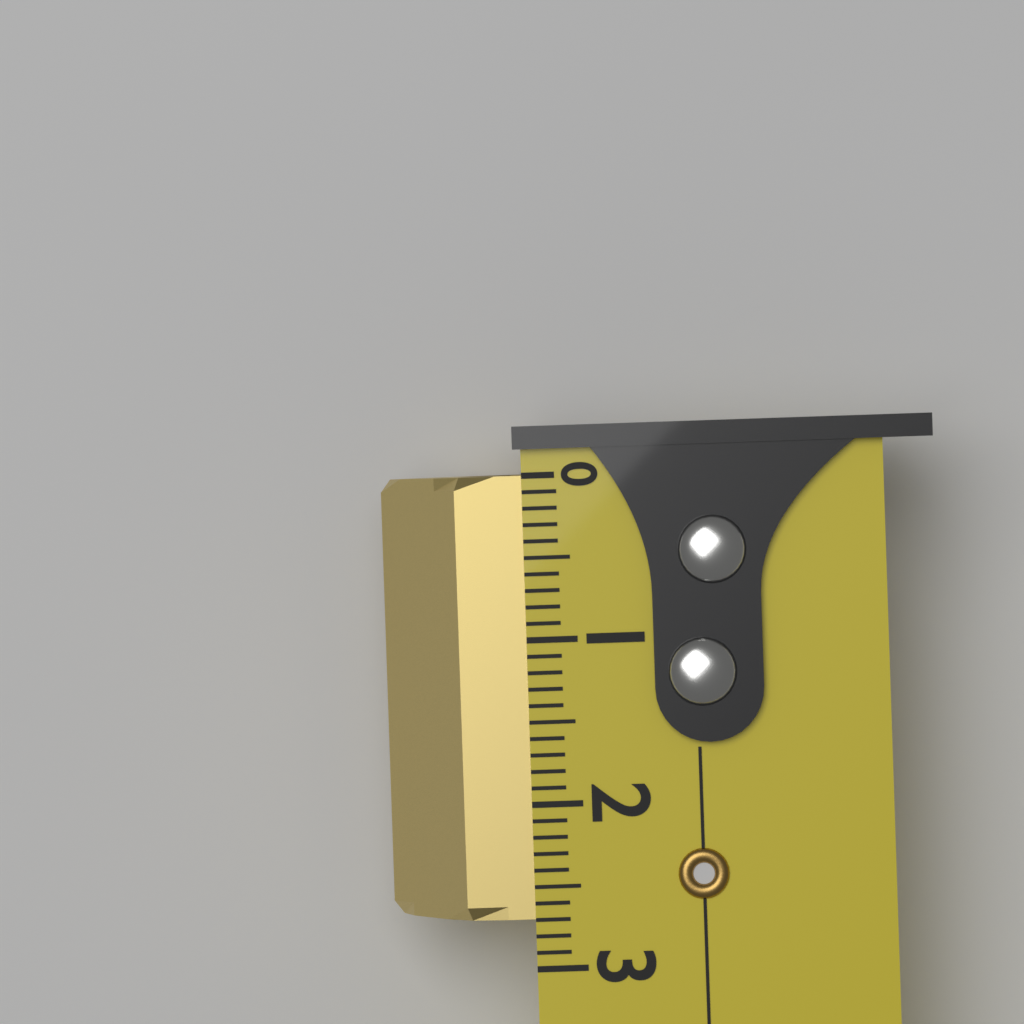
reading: 2.7 (no unit)
